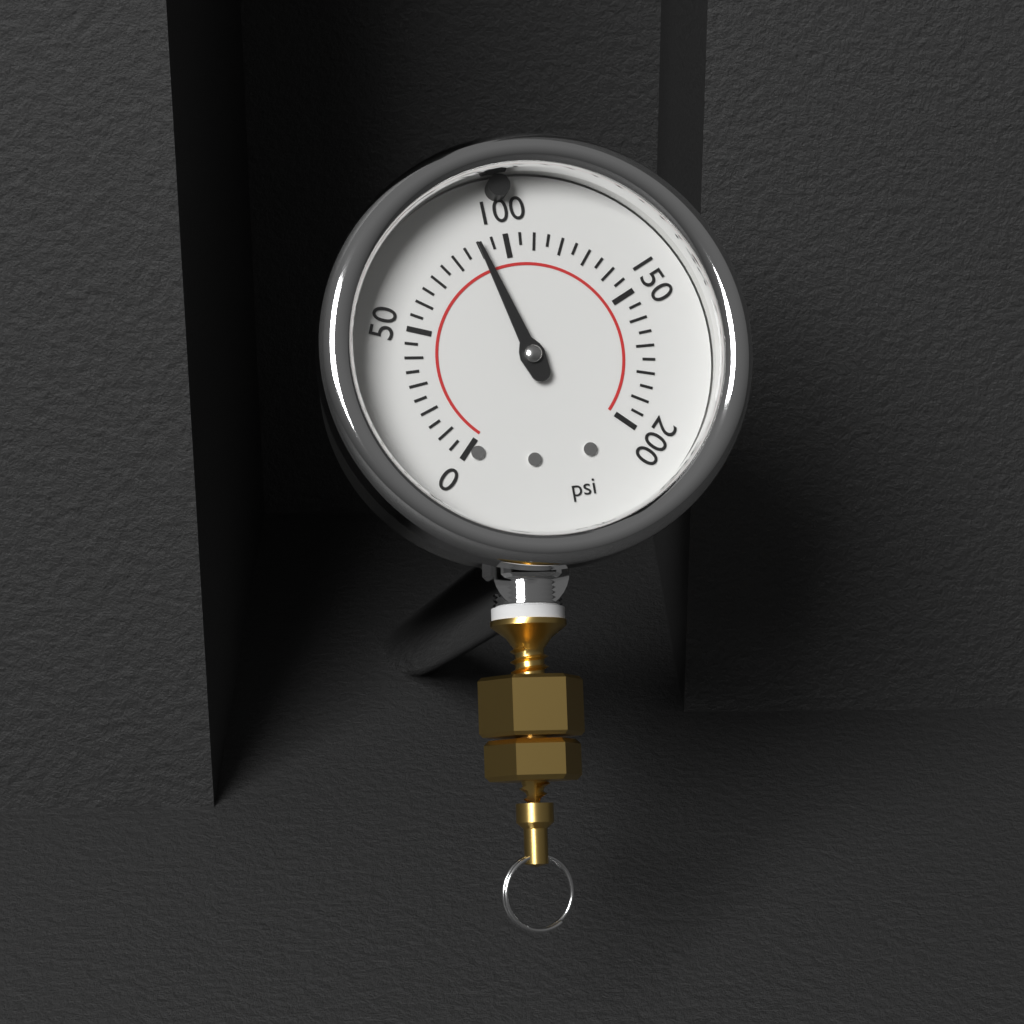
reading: 90 psi
